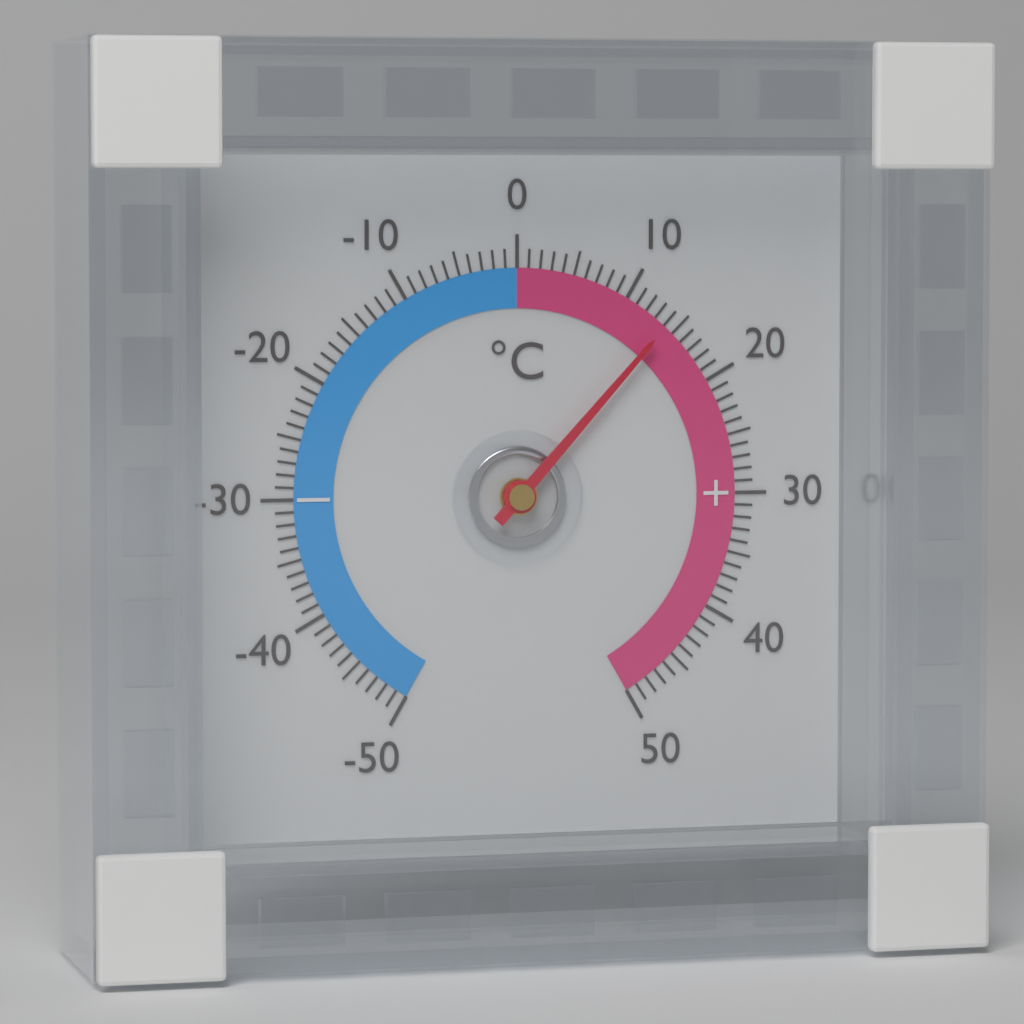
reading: 14 °C
